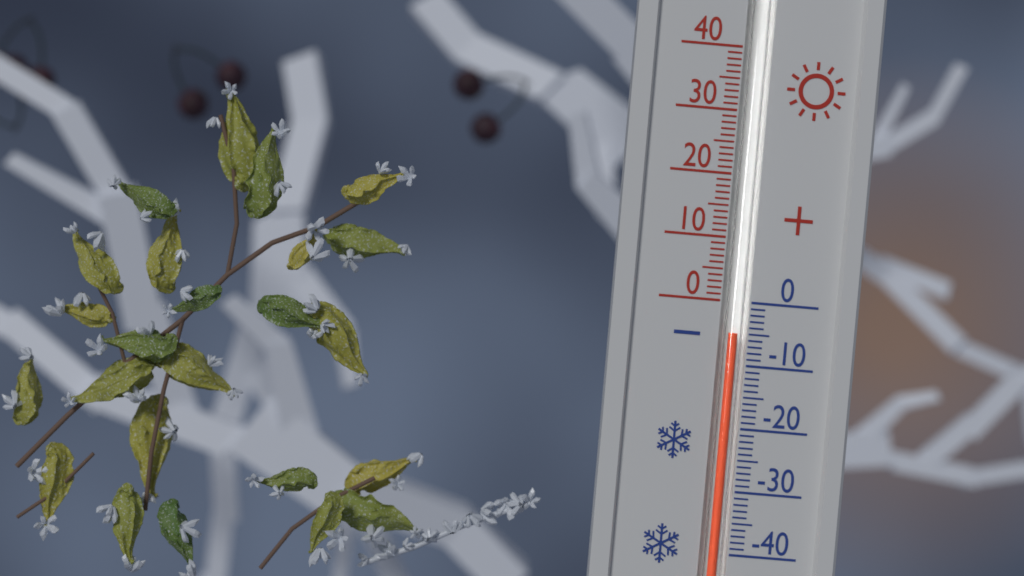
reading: -5 (no unit)
